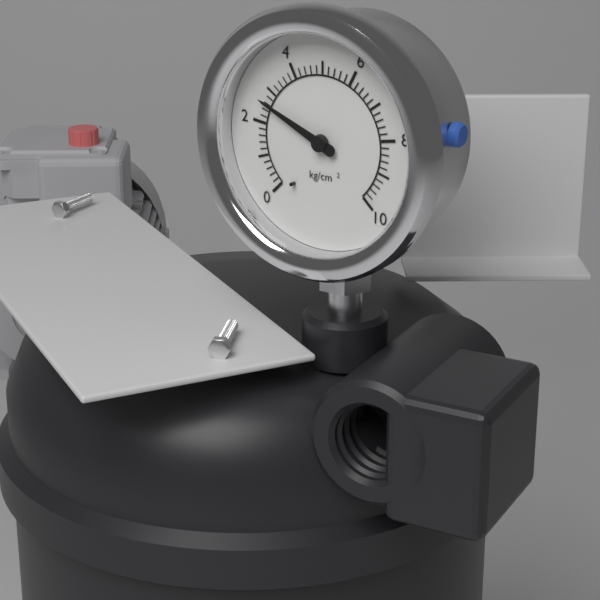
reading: 2.6 kg/cm²
